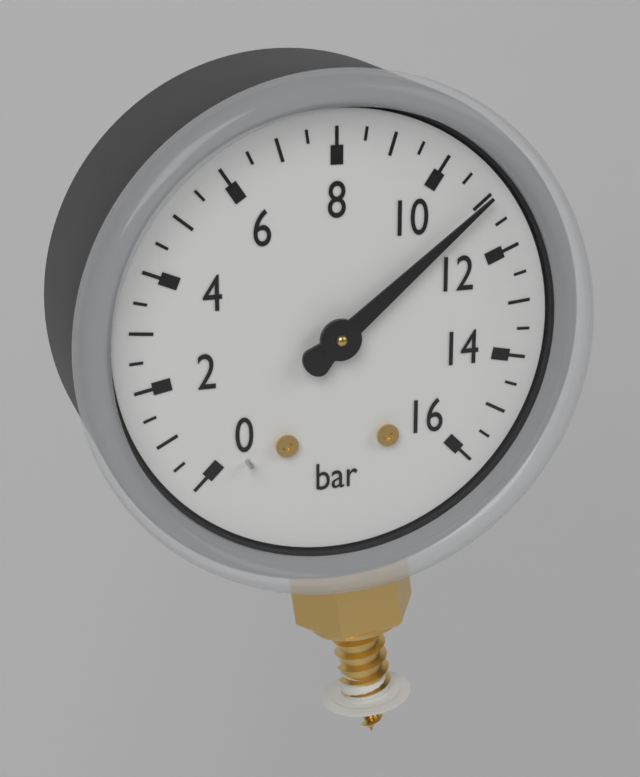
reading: 11.0 bar
